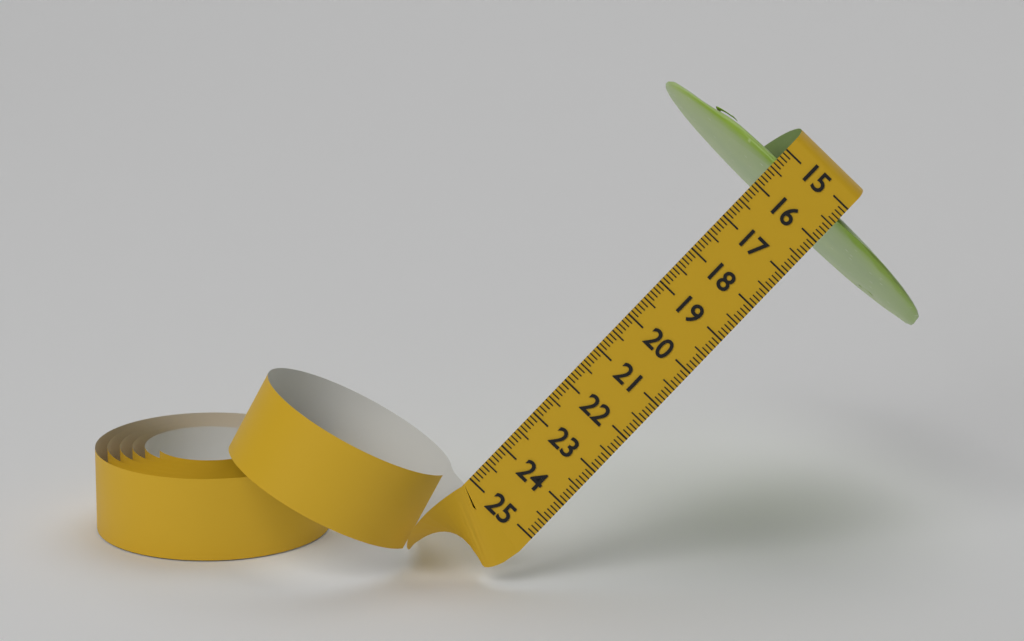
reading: 15.6 (no unit)
